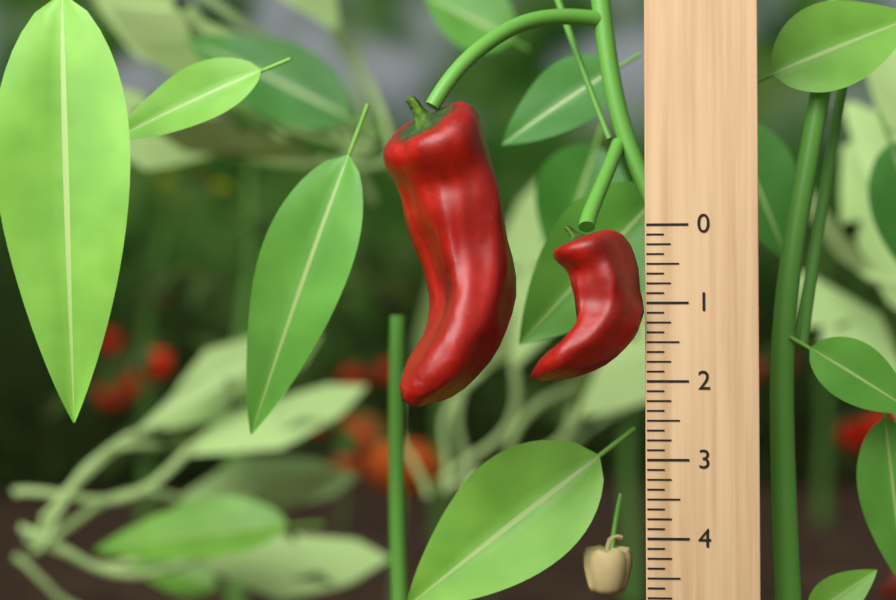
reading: 2.000 (no unit)
